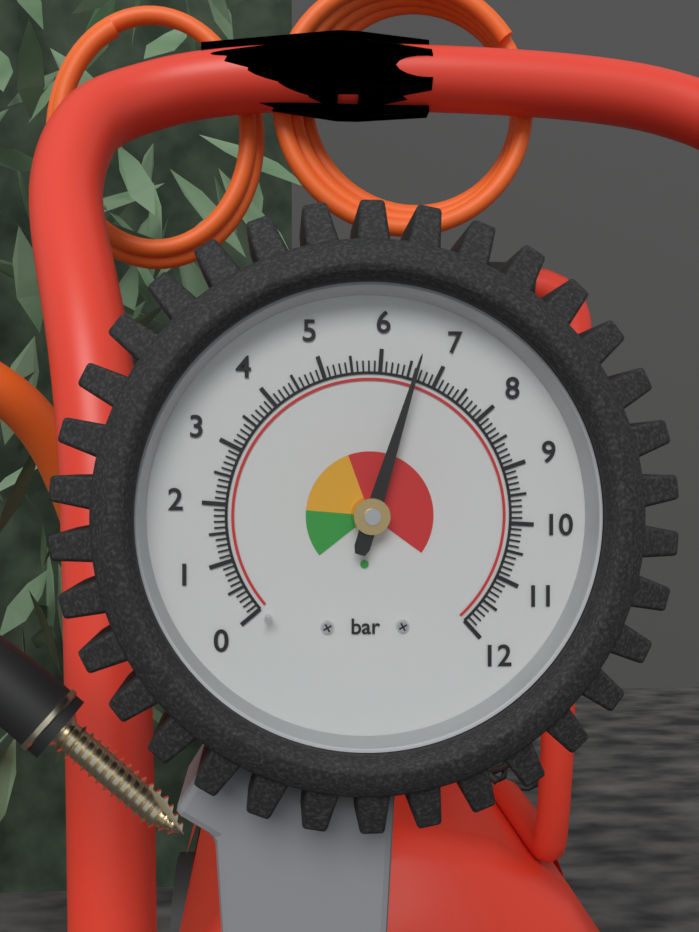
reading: 6.6 bar
